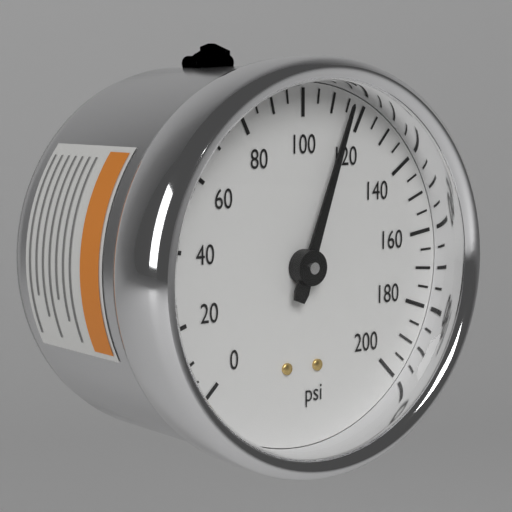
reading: 115 psi
